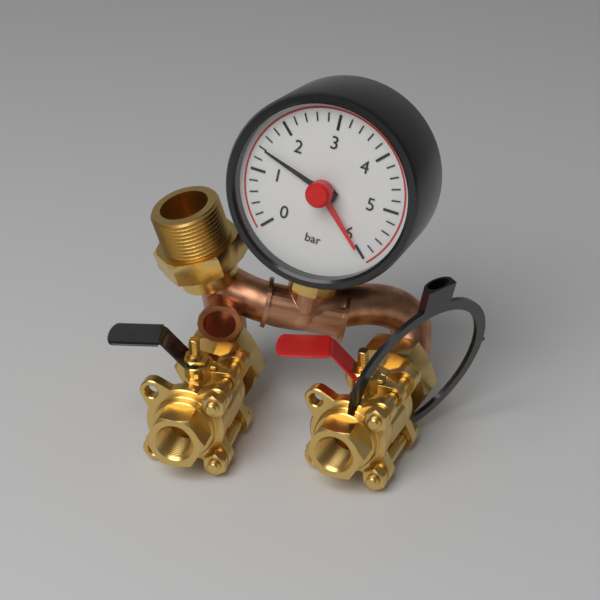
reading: 1.4 bar
